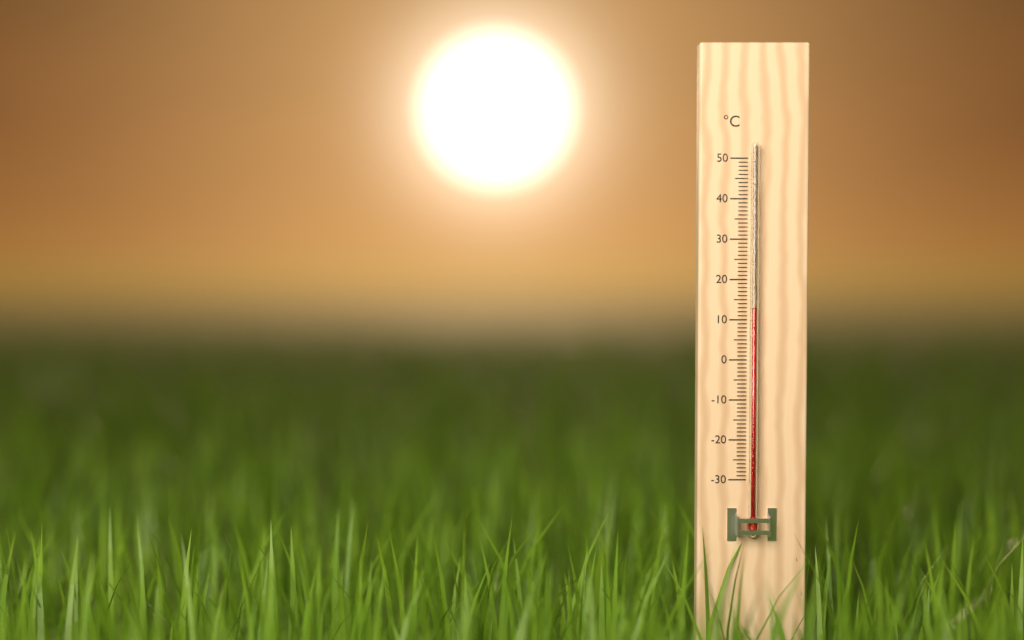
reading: 13 °C
